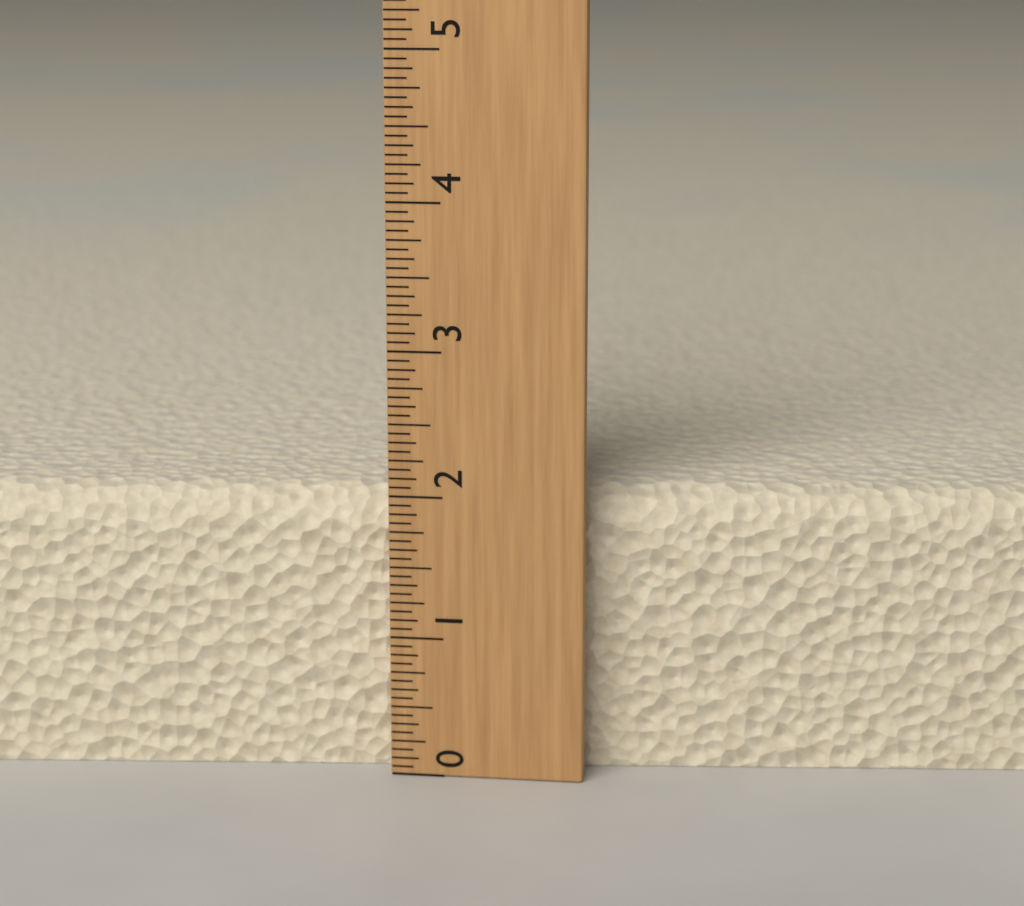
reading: 2.0000 (no unit)
